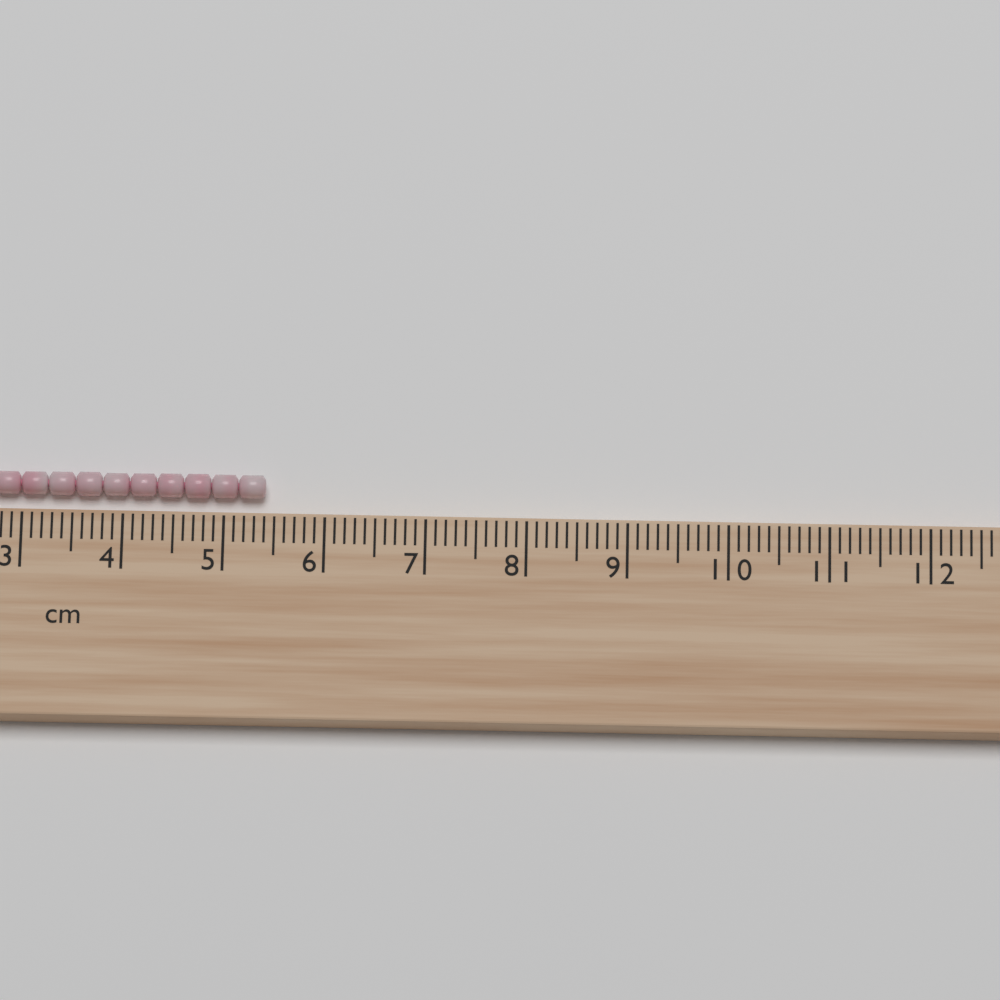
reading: 5.4 cm
